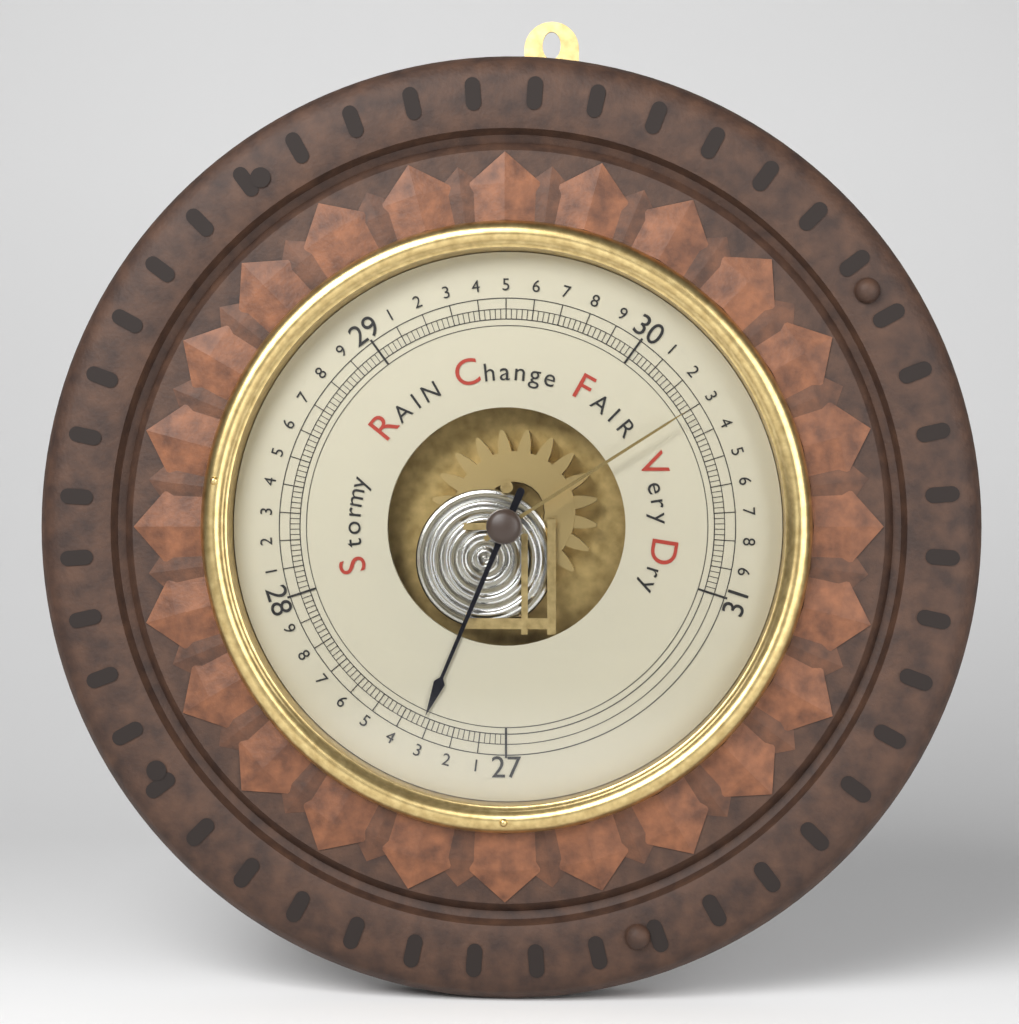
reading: 27.32 inHg
